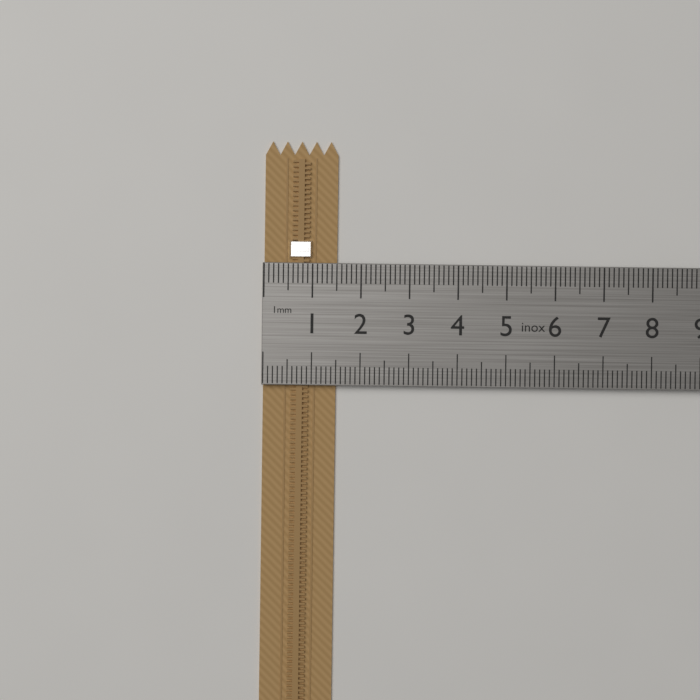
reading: 1.5 cm
